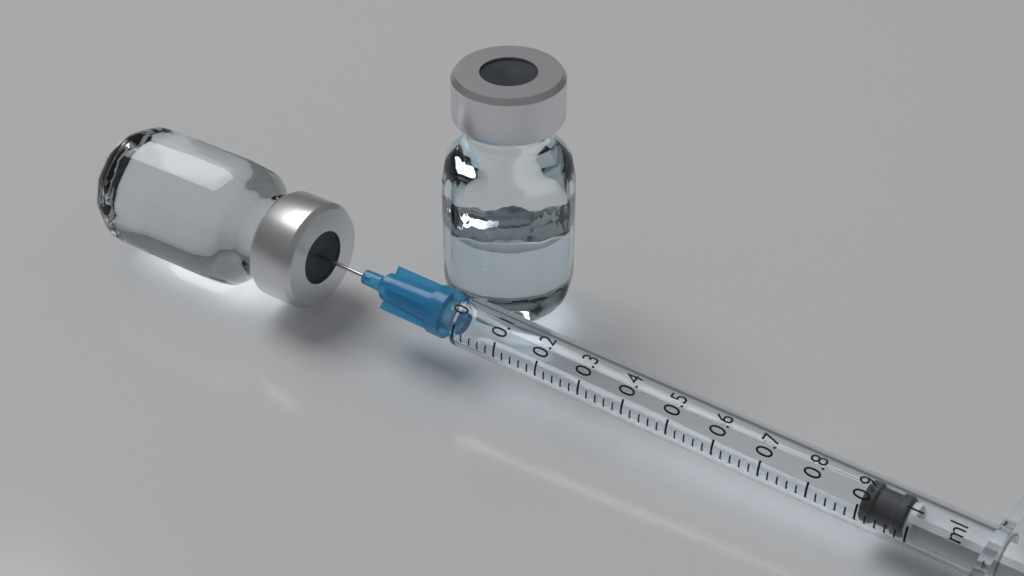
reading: 0.90 ml
